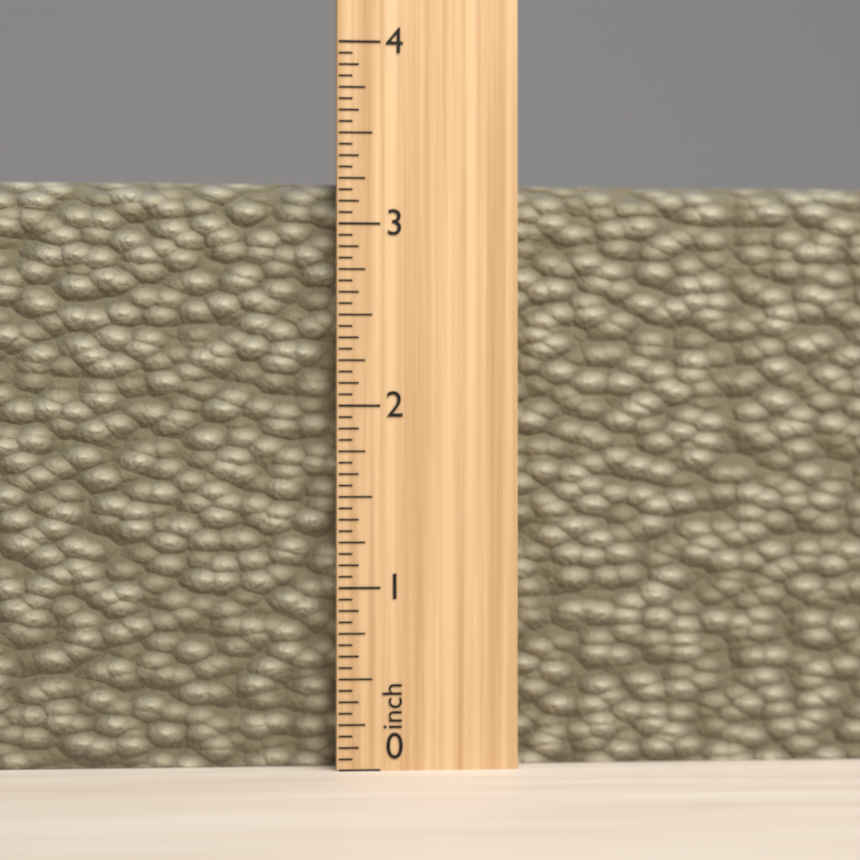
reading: 3.2500 inch
